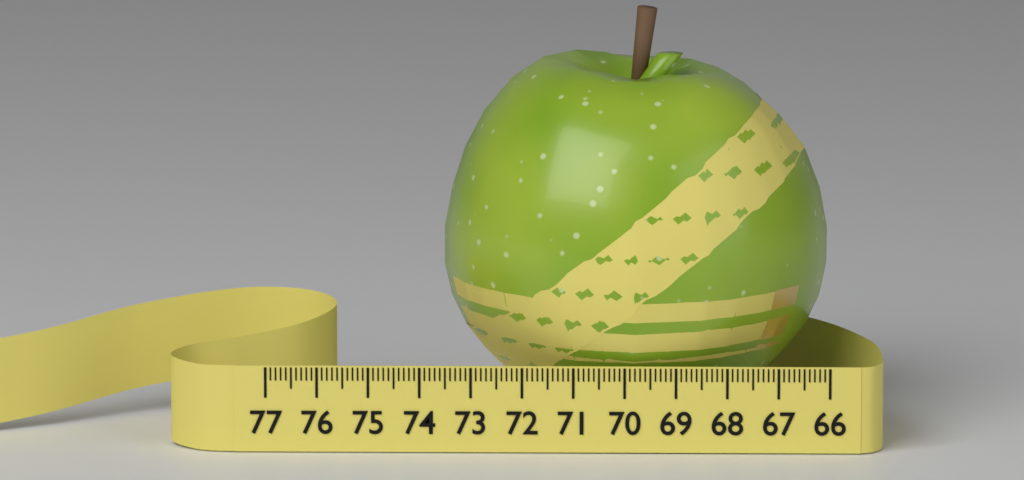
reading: 73.6 (no unit)
